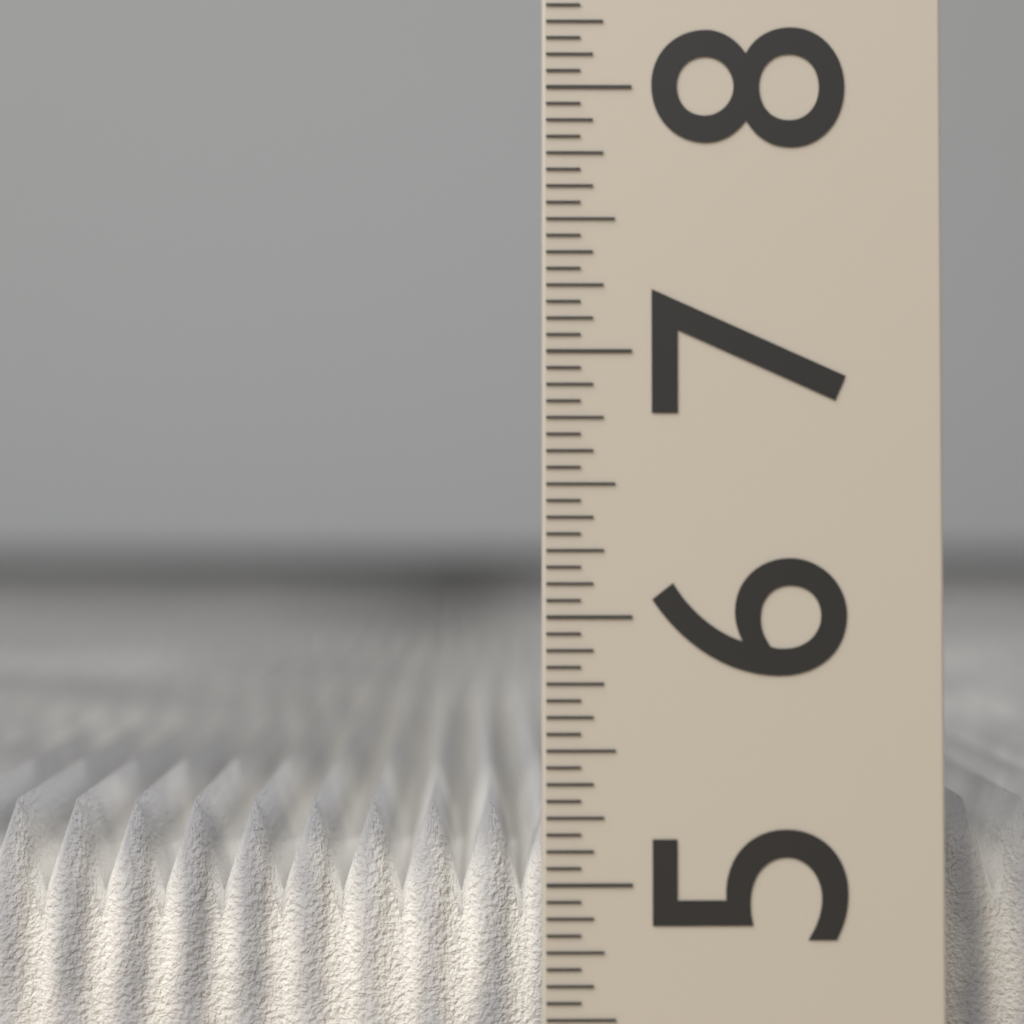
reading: 5.2500 (no unit)
